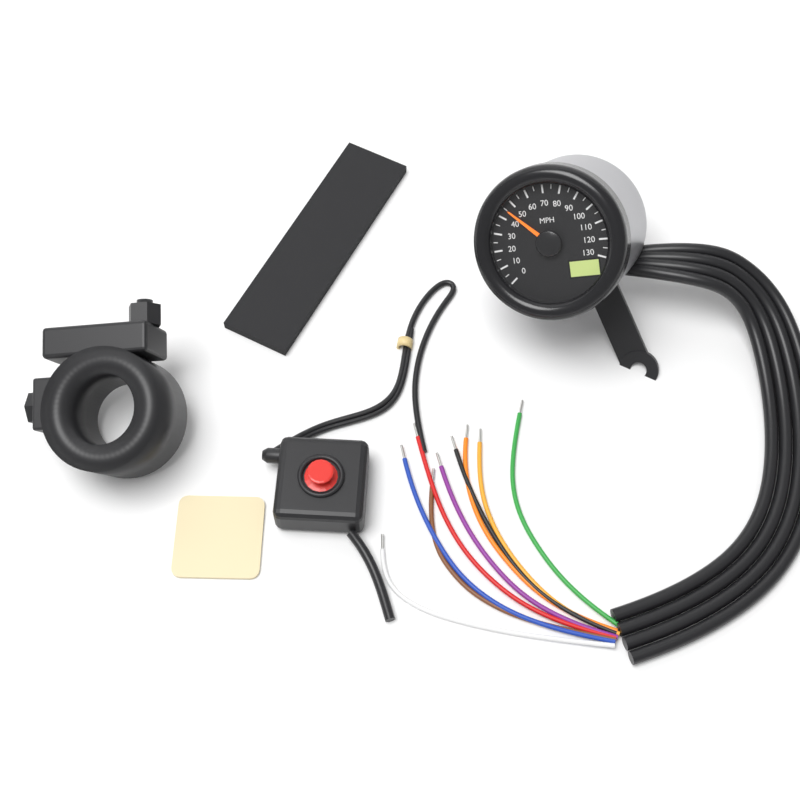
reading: 45 MPH
